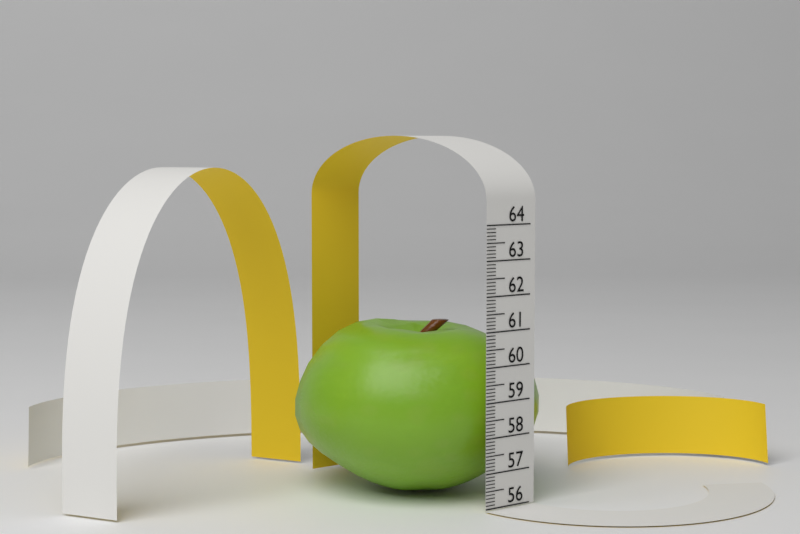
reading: 61.0 (no unit)
